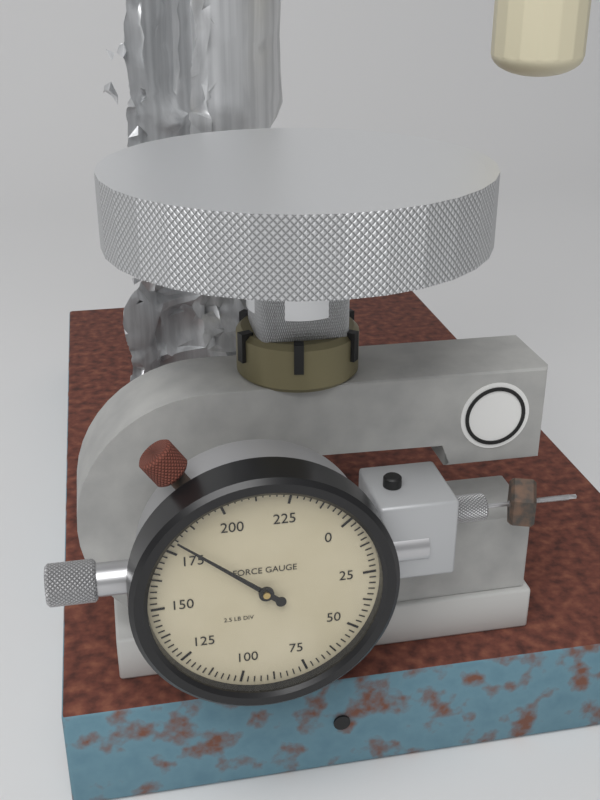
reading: 180.0 lb
